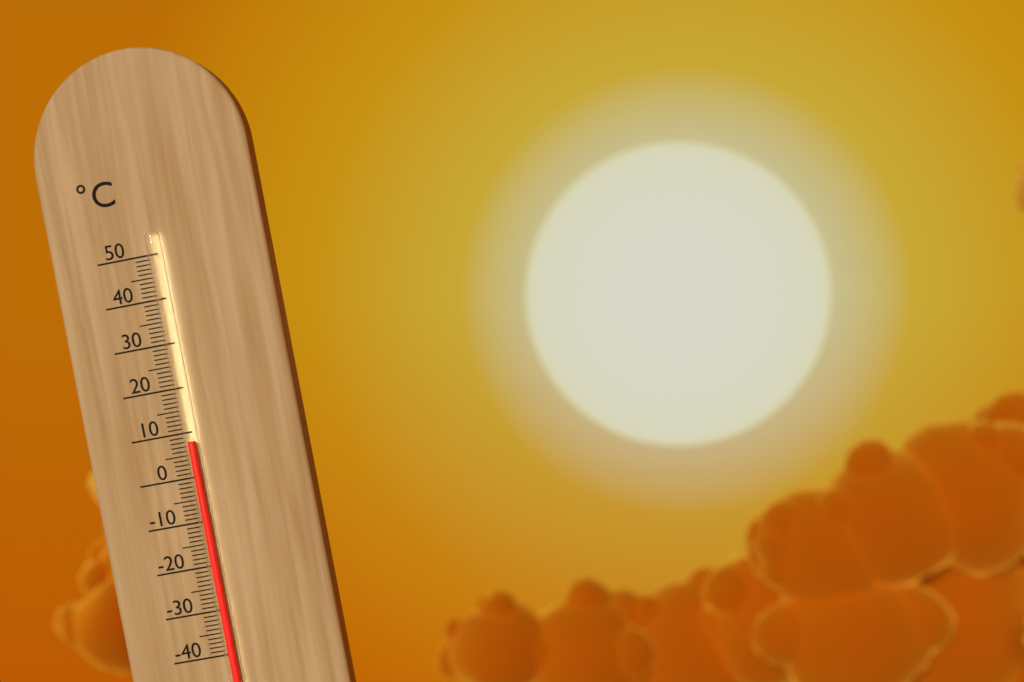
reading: 8 °C
